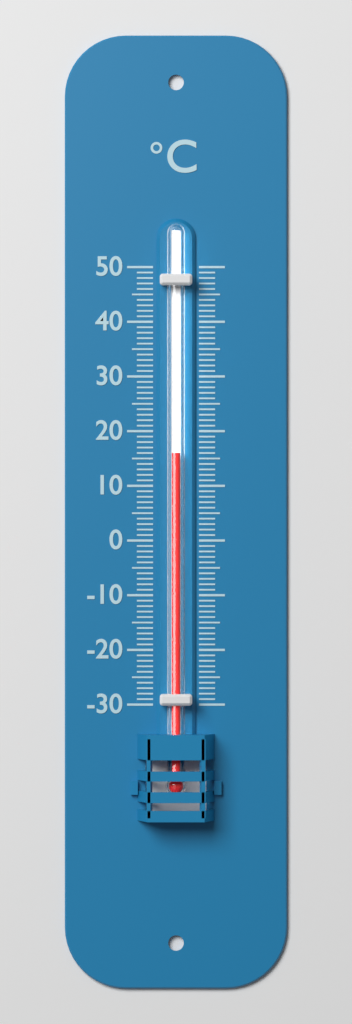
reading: 16 °C
